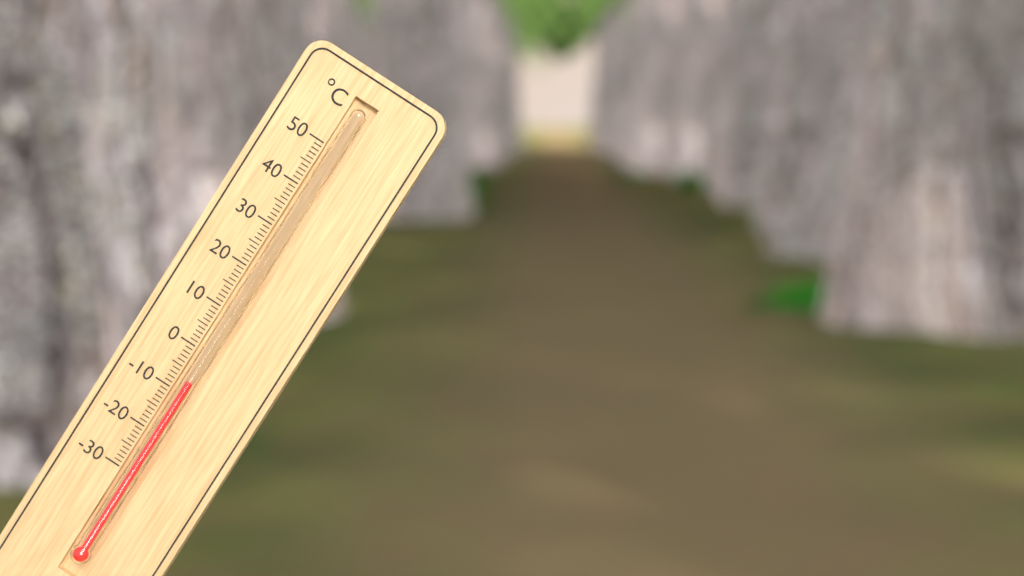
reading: -7 °C
